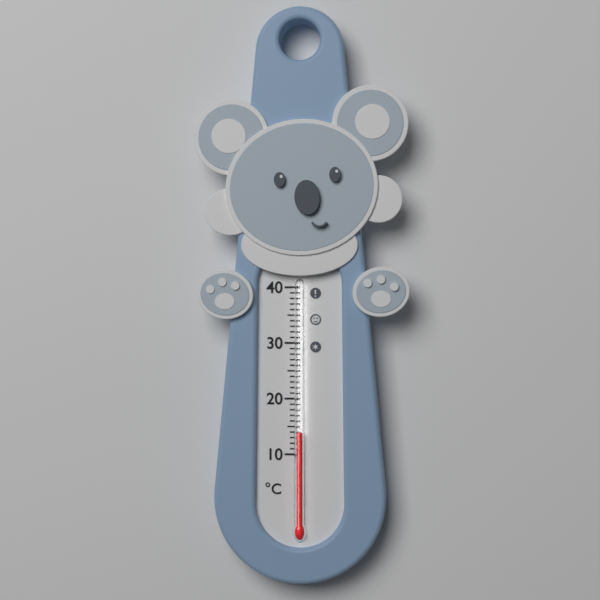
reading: 14 °C
